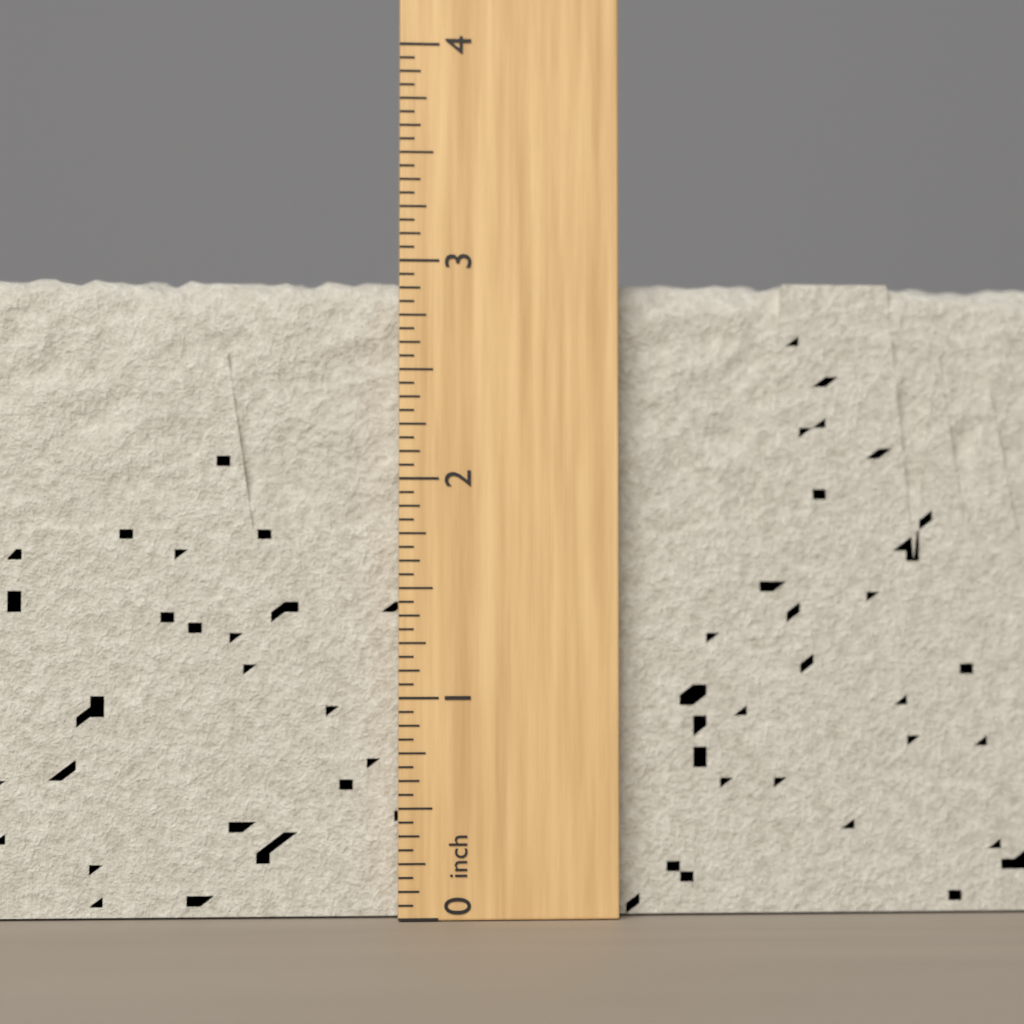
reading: 2.9375 inch
